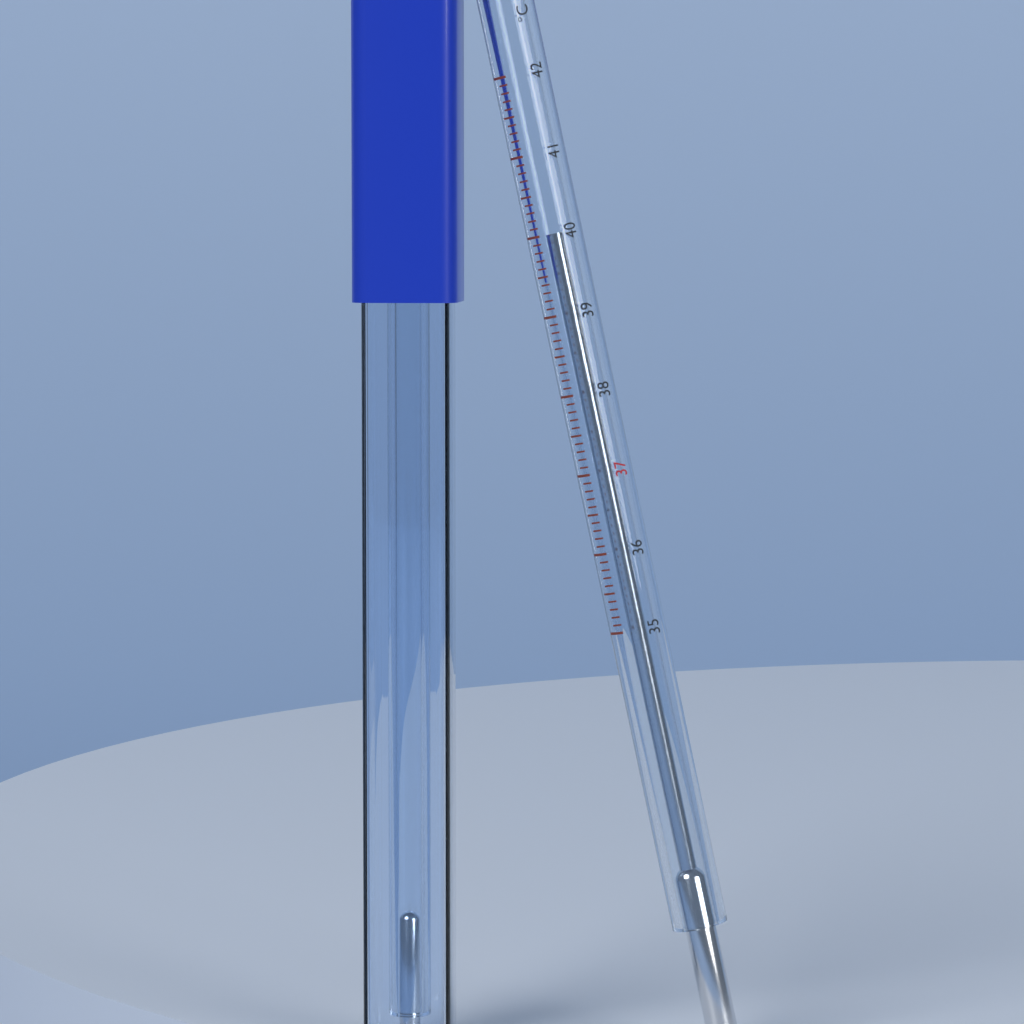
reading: 40.0 °C
